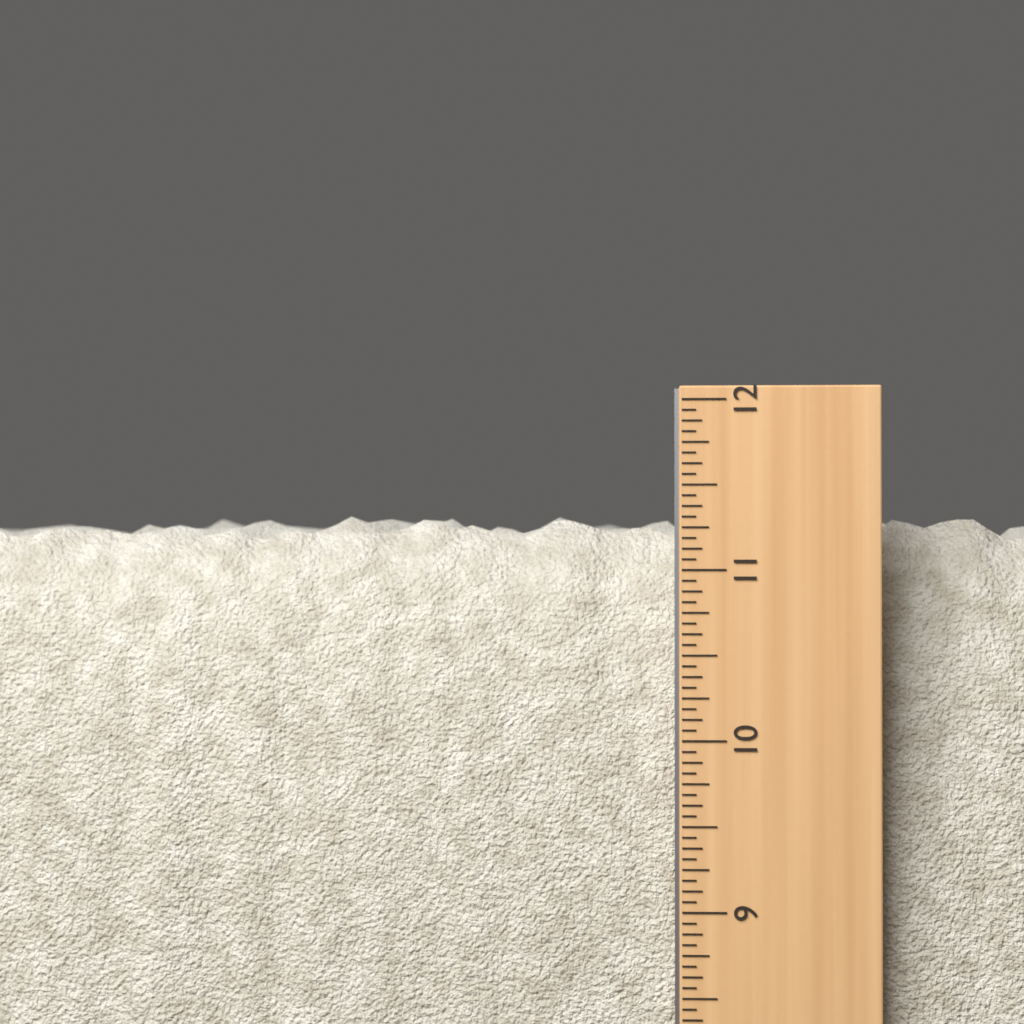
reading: 11.3750 in
